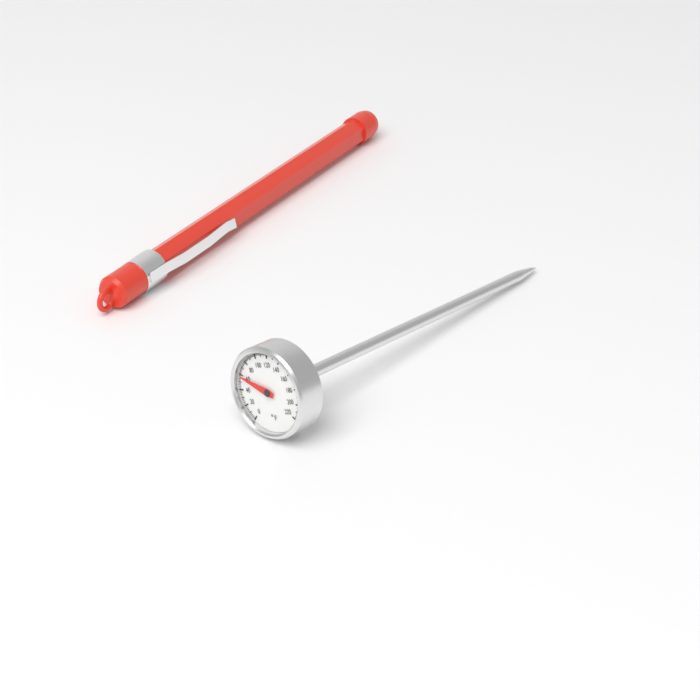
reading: 58 °F
